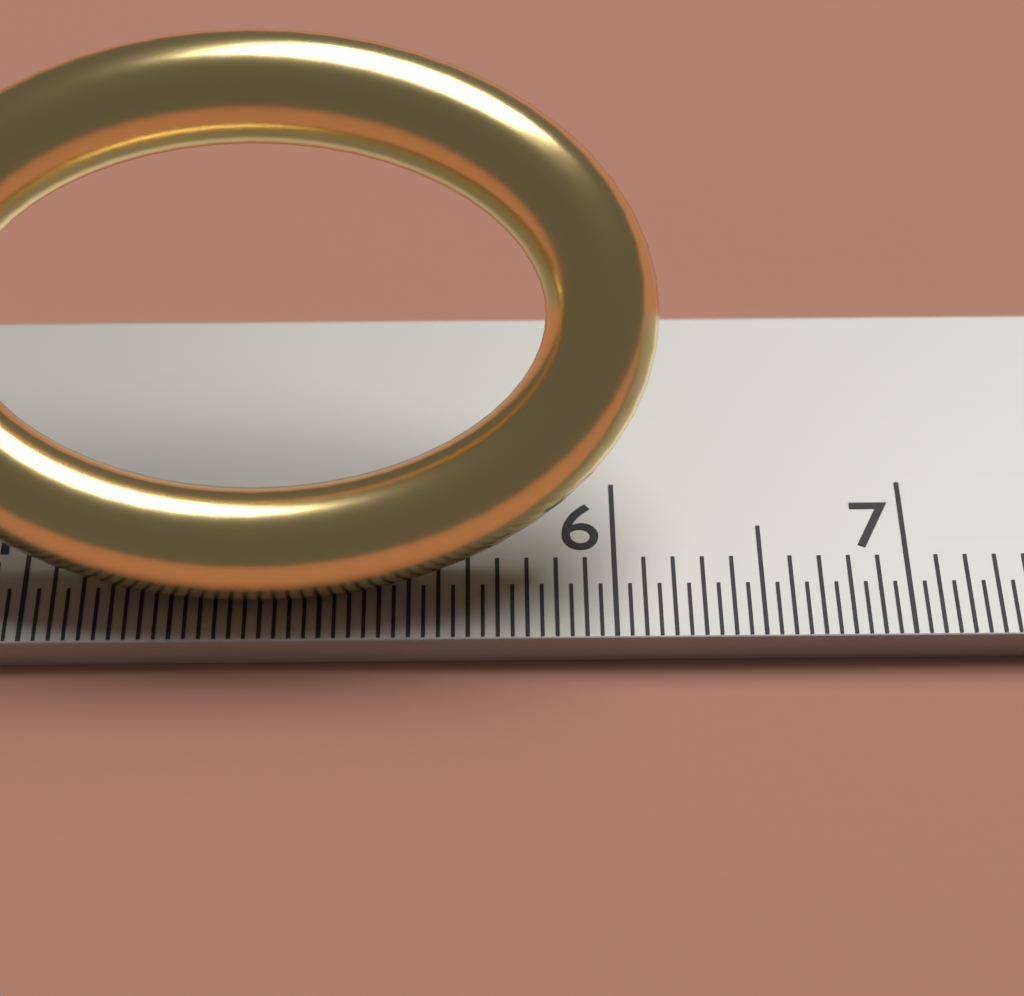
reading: 6.15 cm
